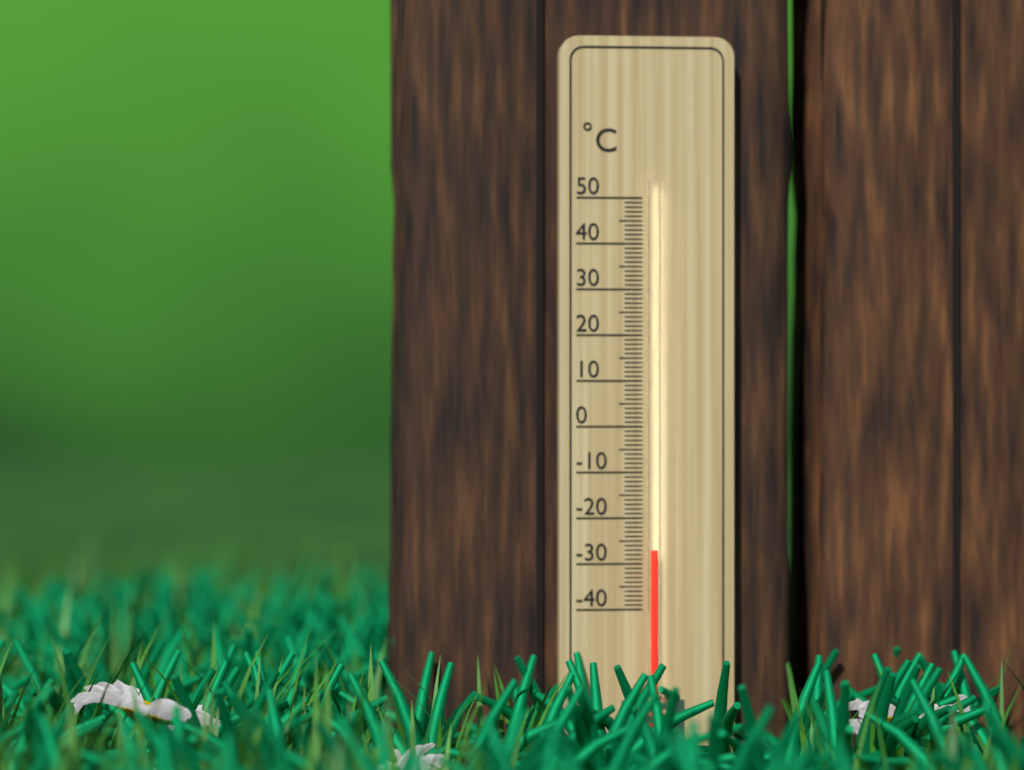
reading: -27 °C
